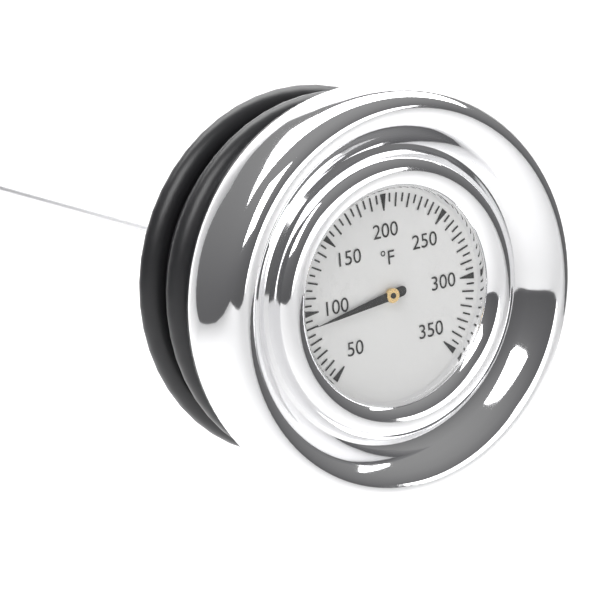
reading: 90 °F
